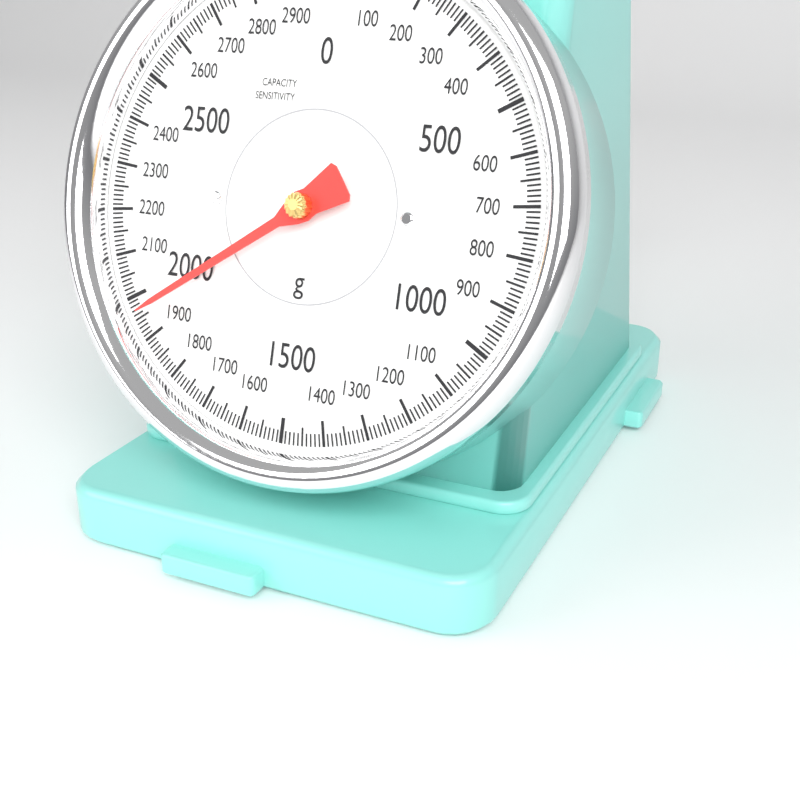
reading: 1960 g
